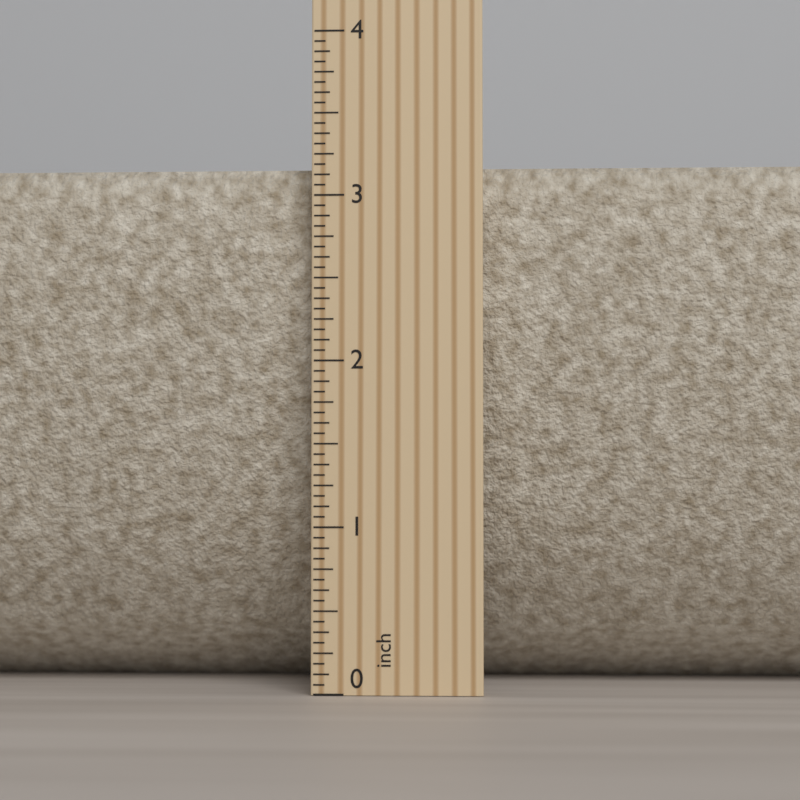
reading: 3.1875 inch
